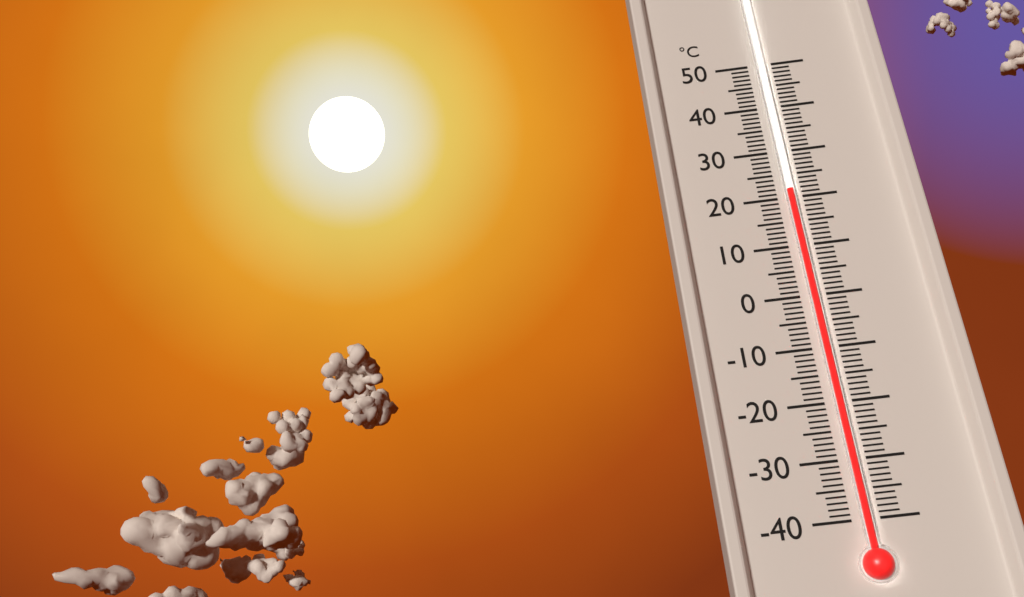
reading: 21 °C
